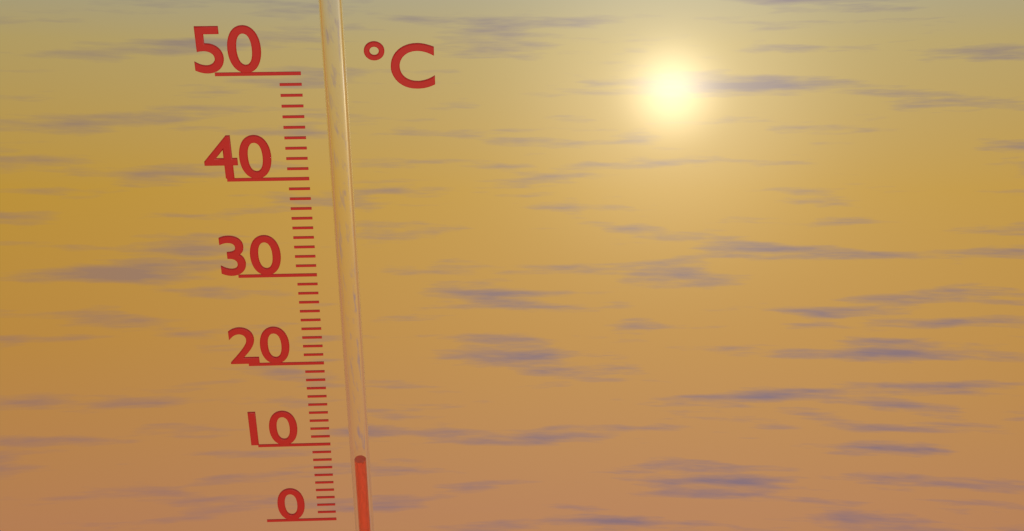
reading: 8 °C
